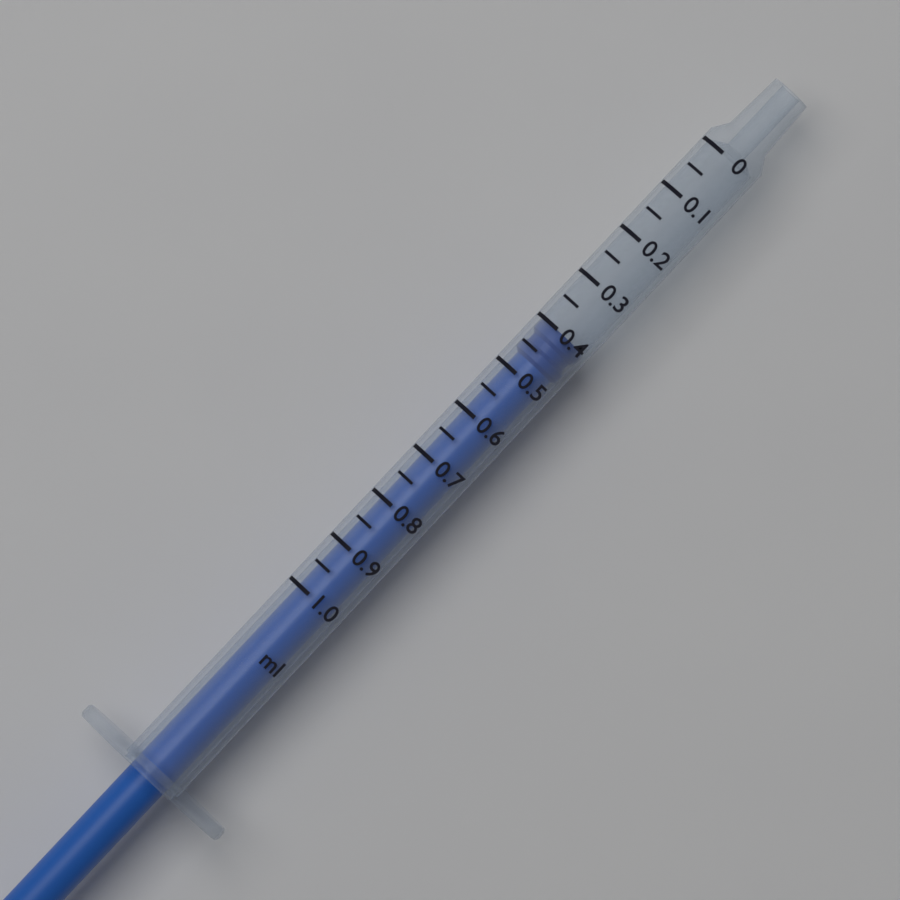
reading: 0.40 ml
